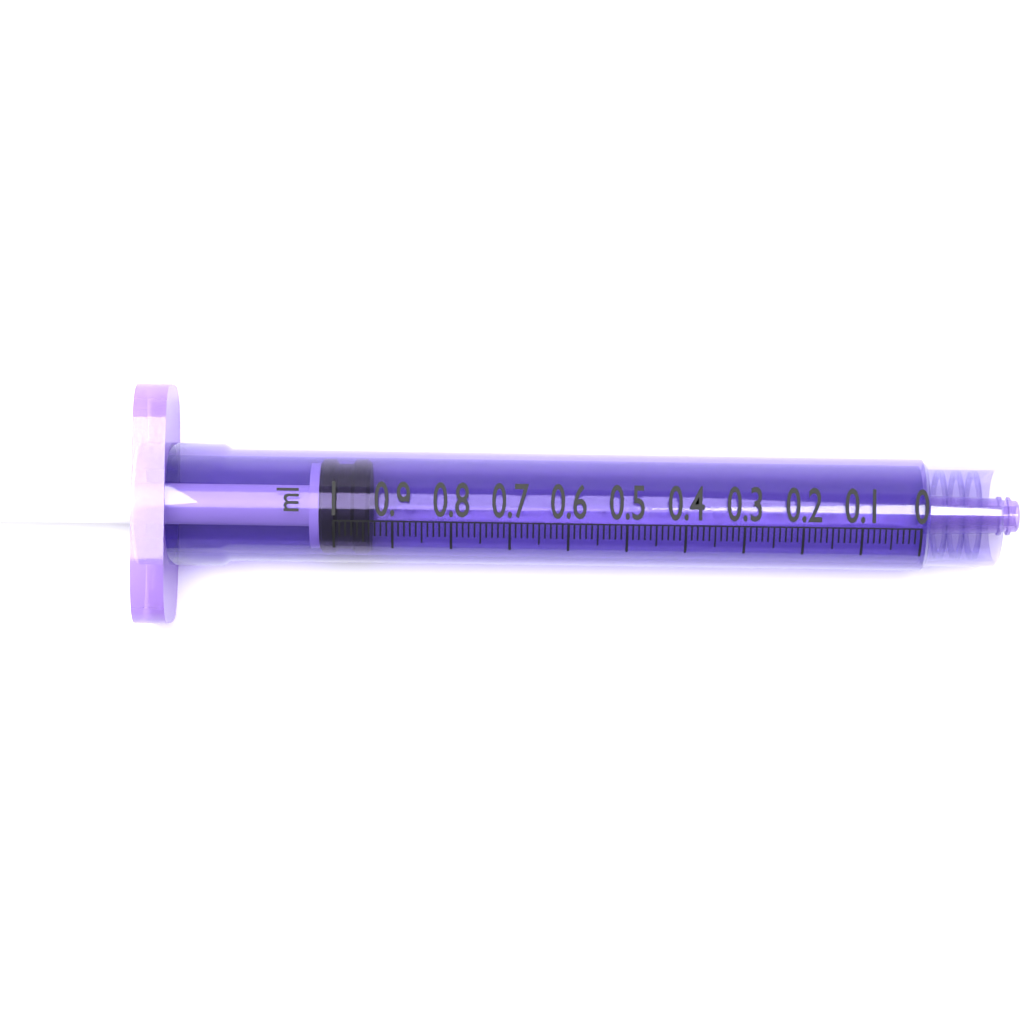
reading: 0.94 ml
